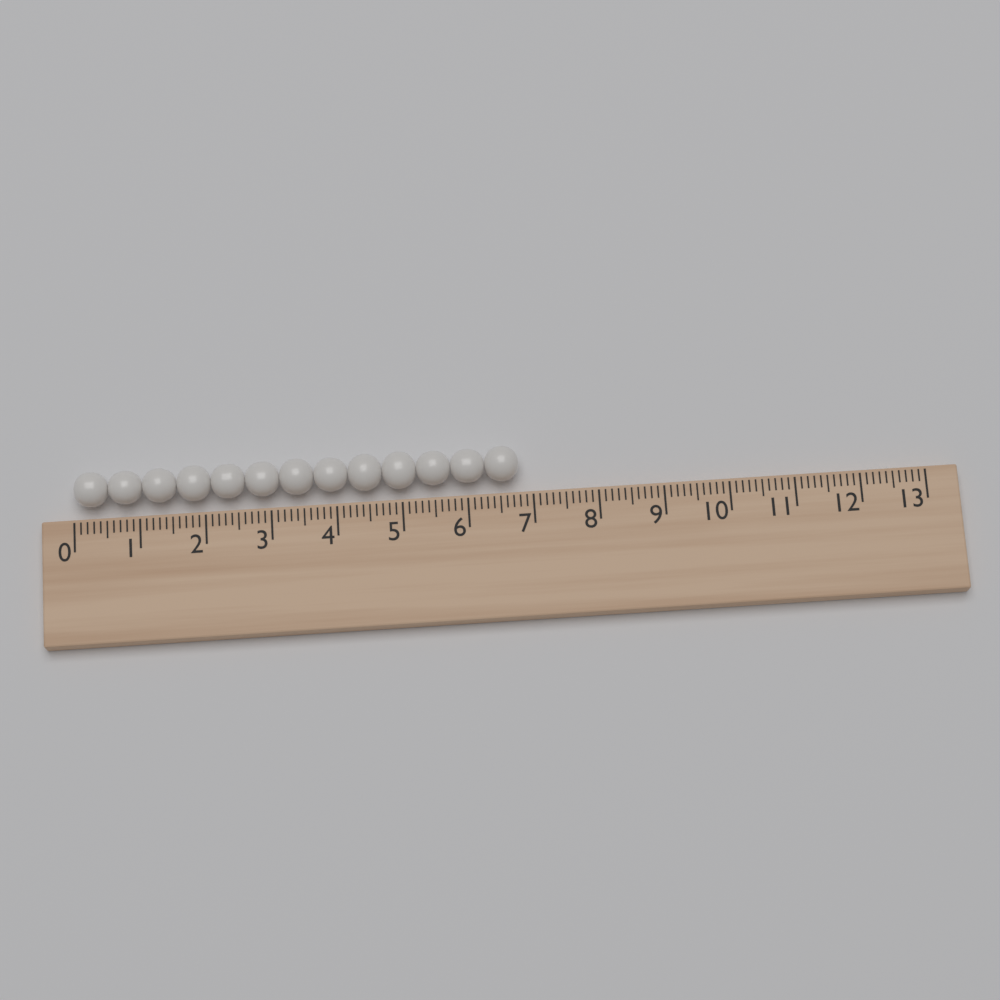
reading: 6.8 (no unit)
